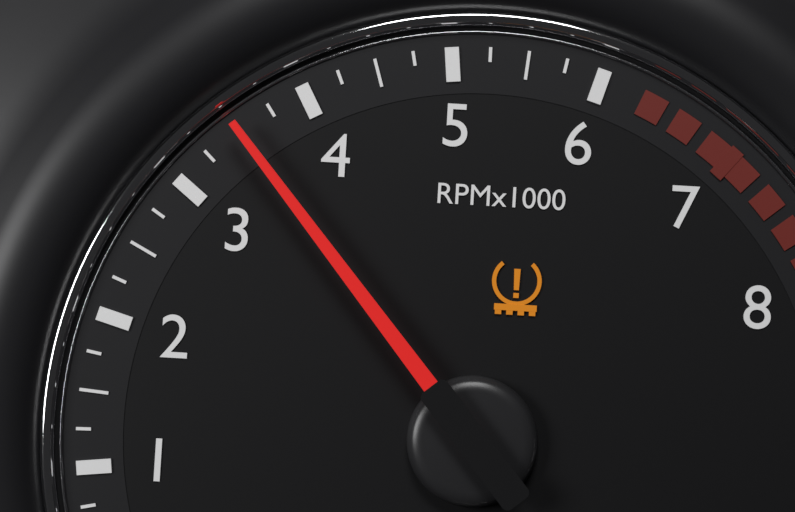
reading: 3.50 RPM x1000
